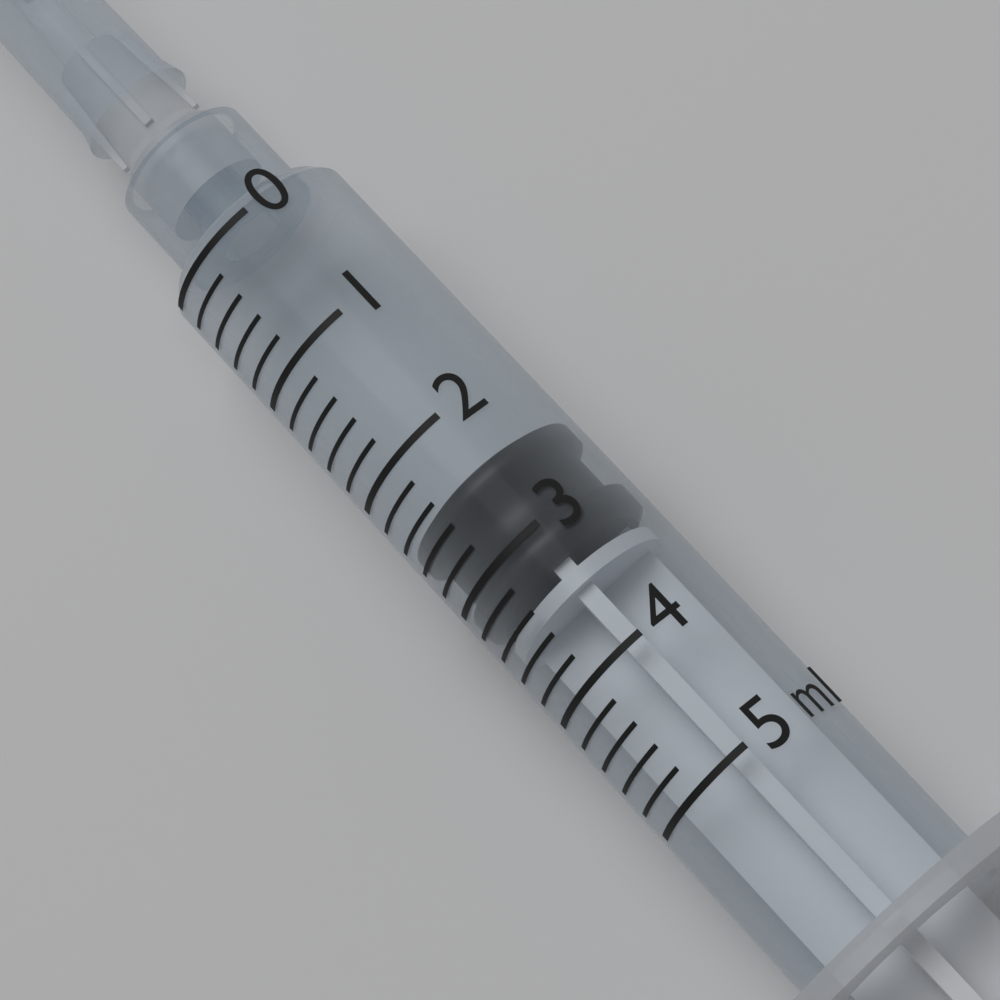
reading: 2.4 ml
